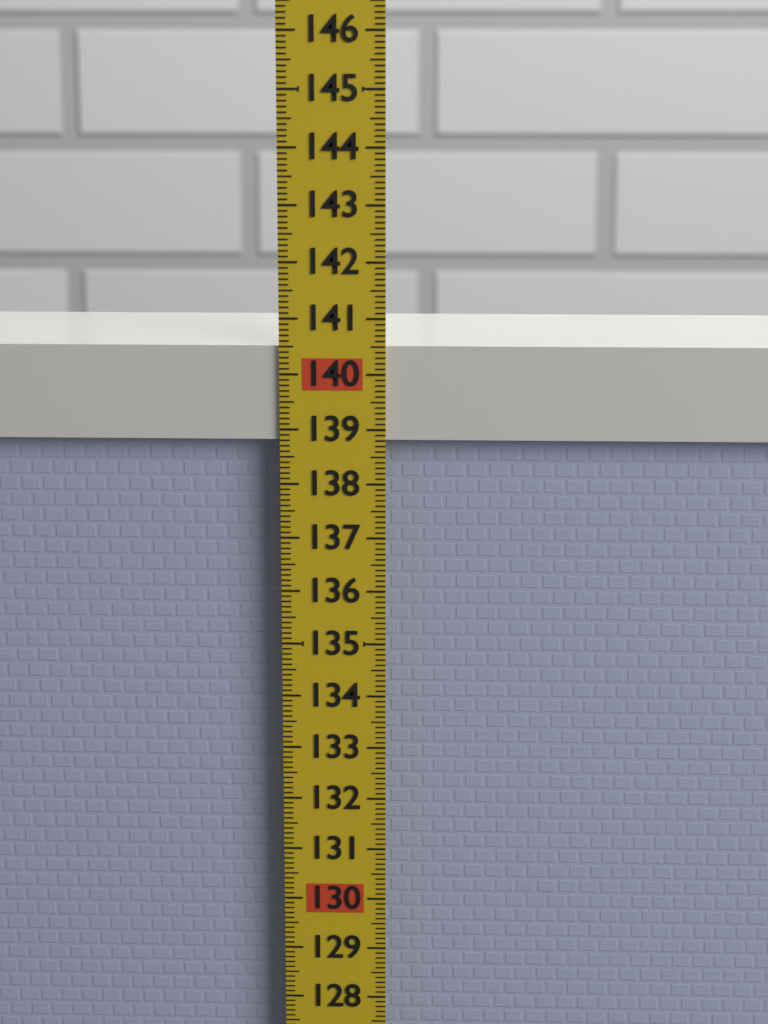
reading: 140.5 (no unit)
